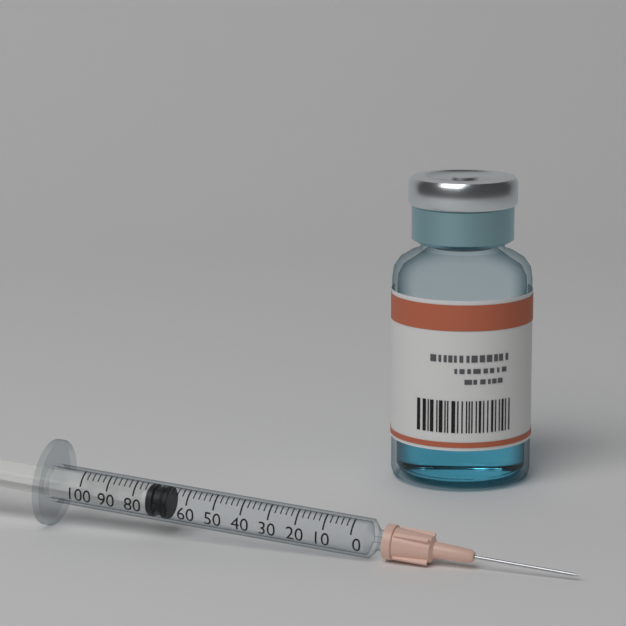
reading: 68 (no unit)
